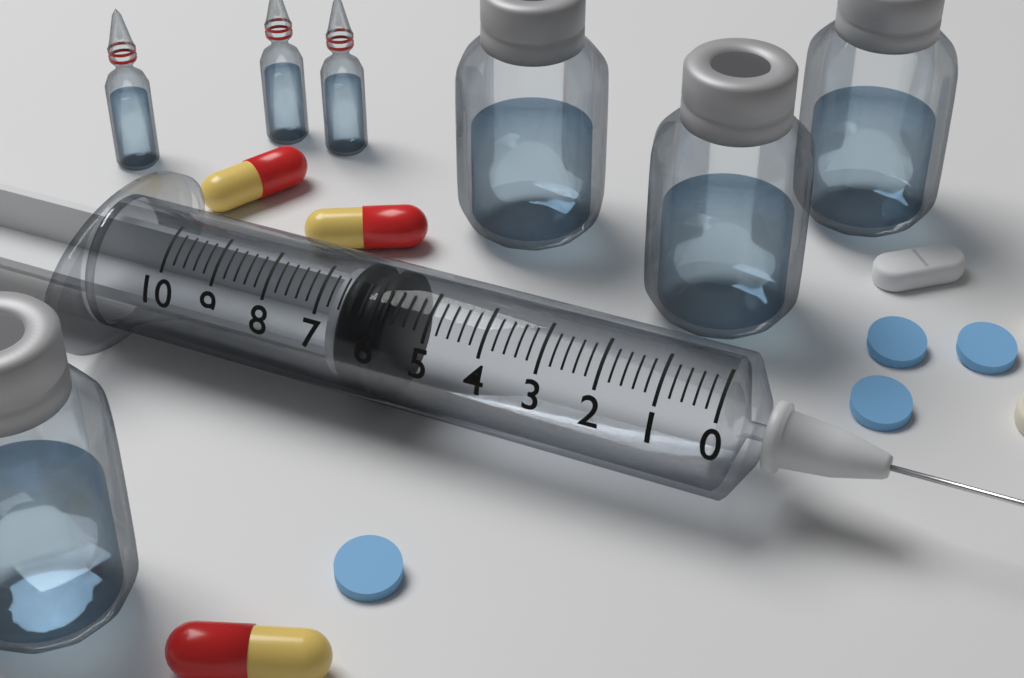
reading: 5.8 (no unit)
